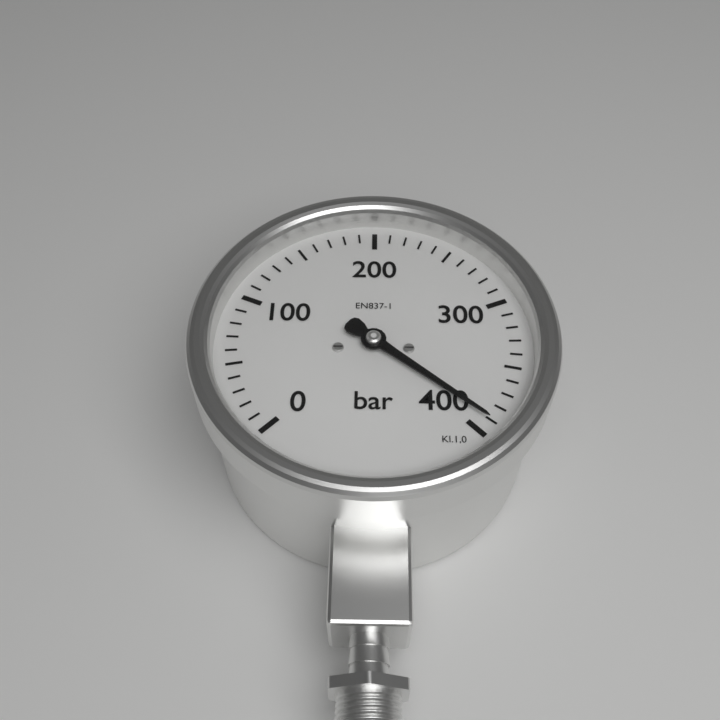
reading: 390 bar
